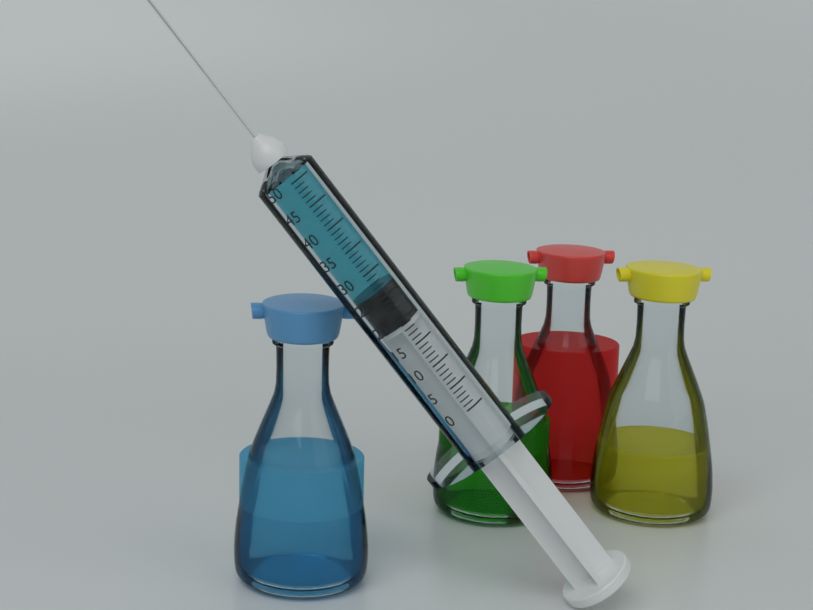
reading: 26 (no unit)
